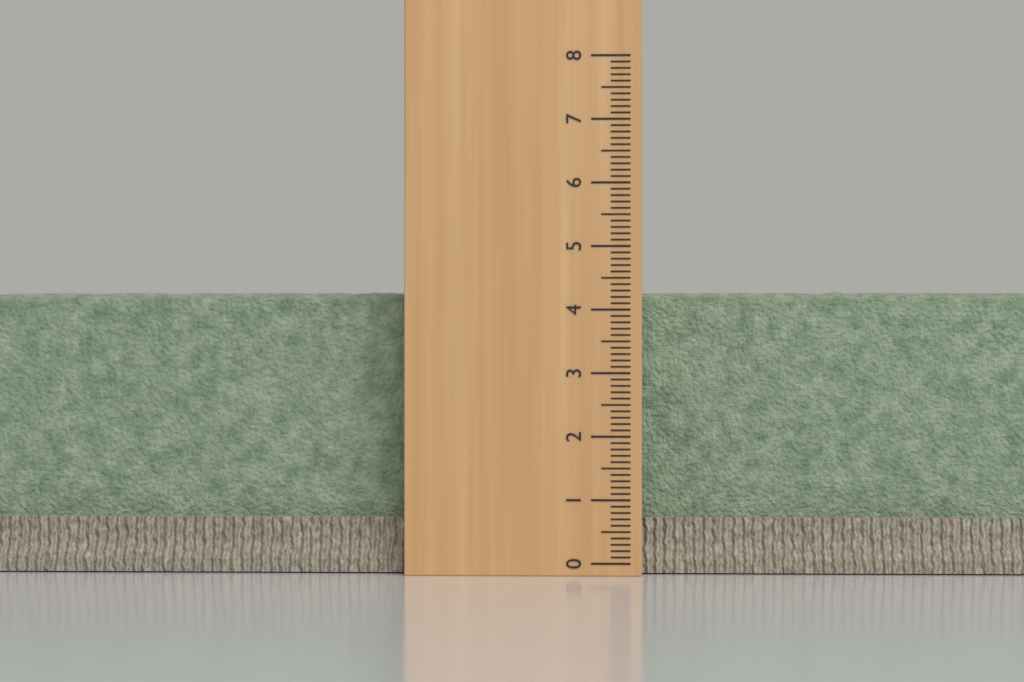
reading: 4.3 (no unit)
